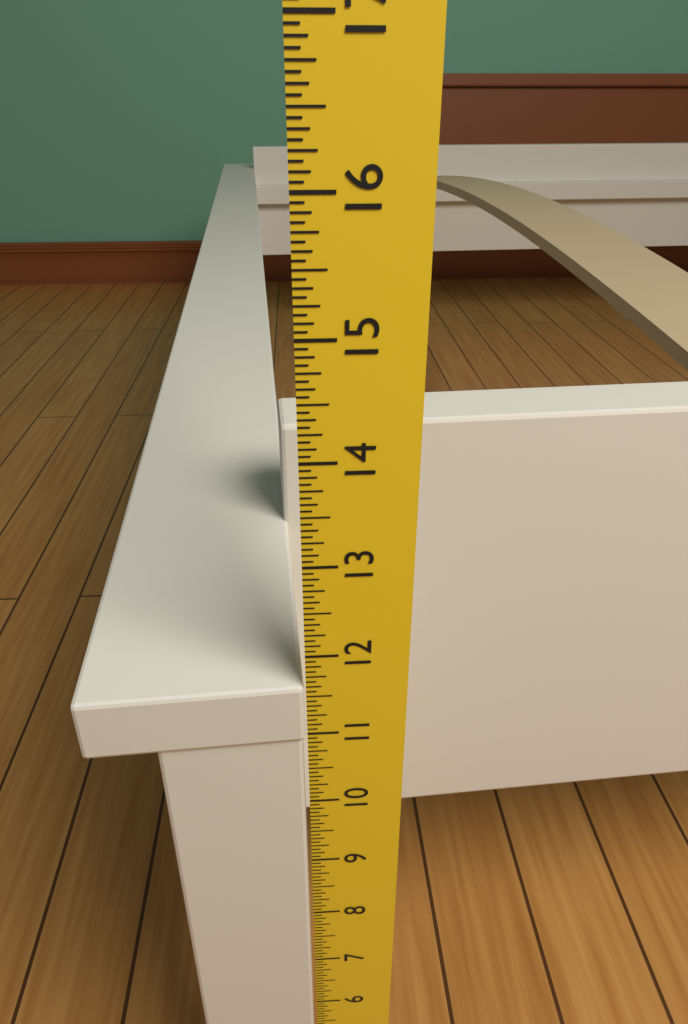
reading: 11.6250 in
